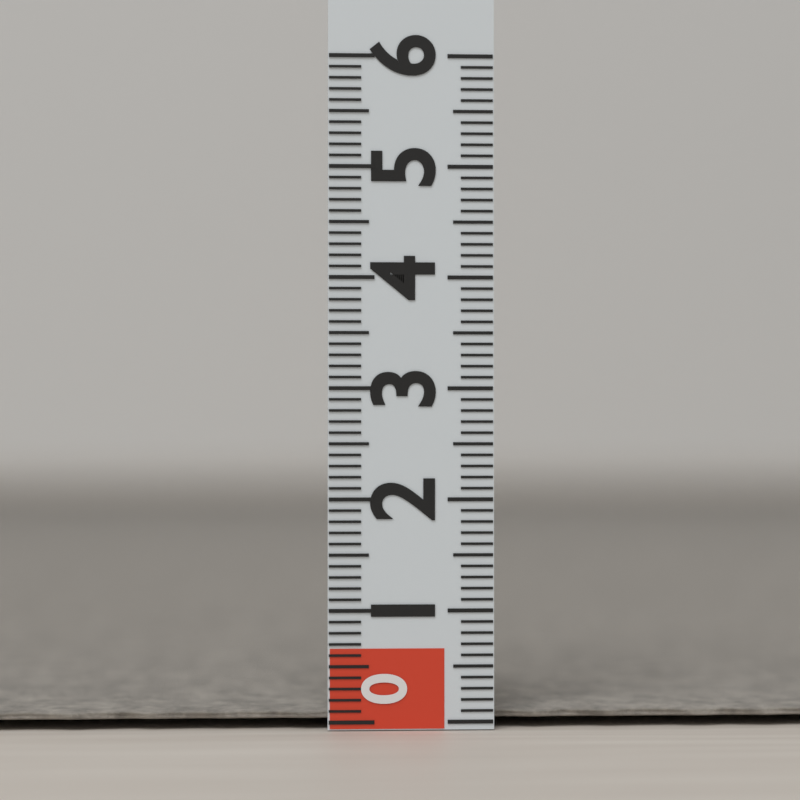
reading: 0.1 (no unit)
